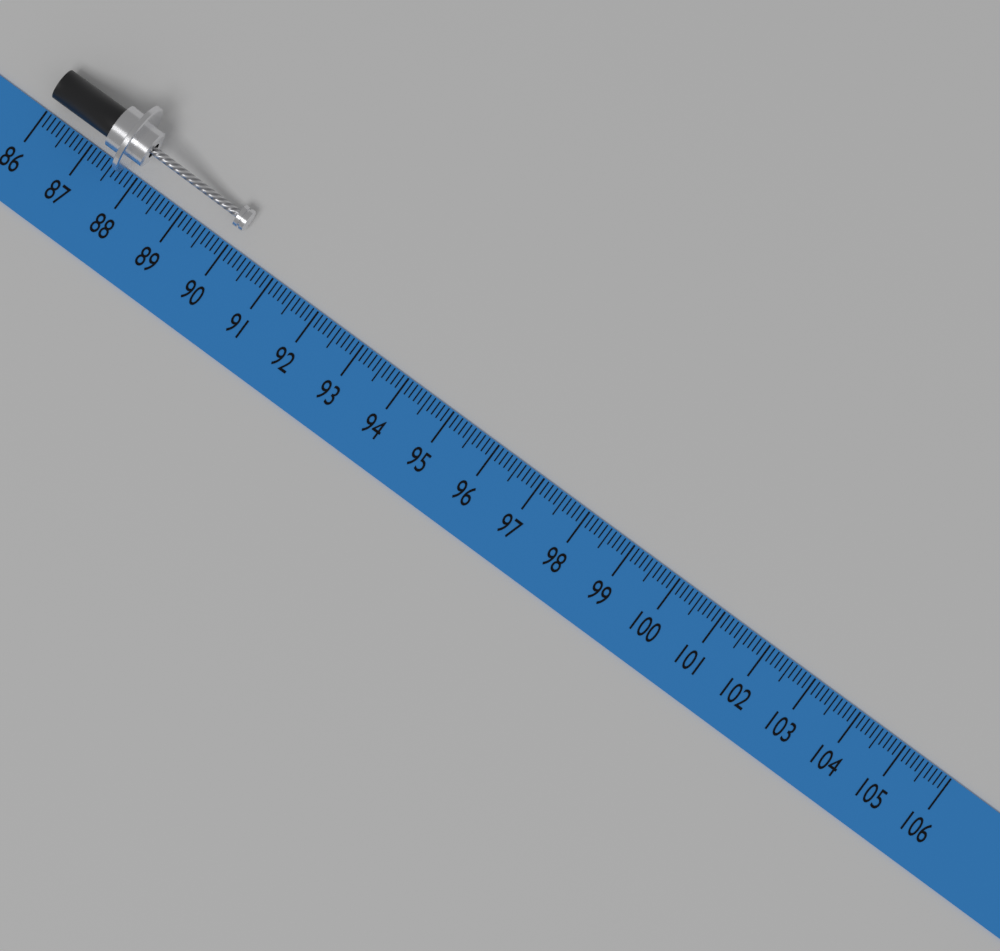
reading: 90.1 (no unit)
